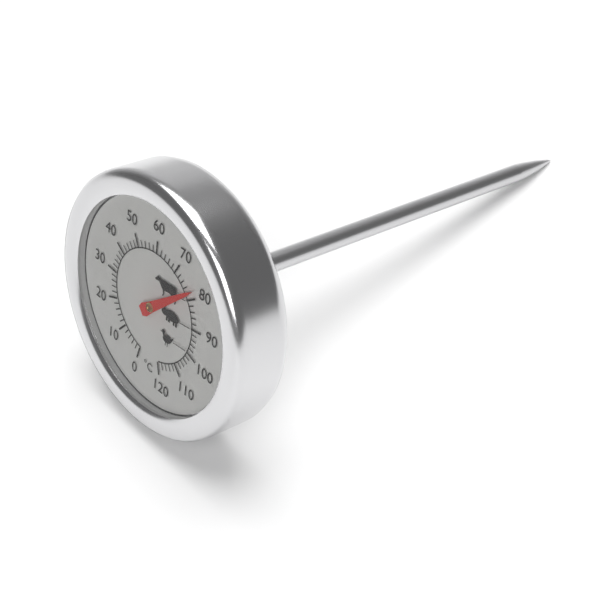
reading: 78 °C
